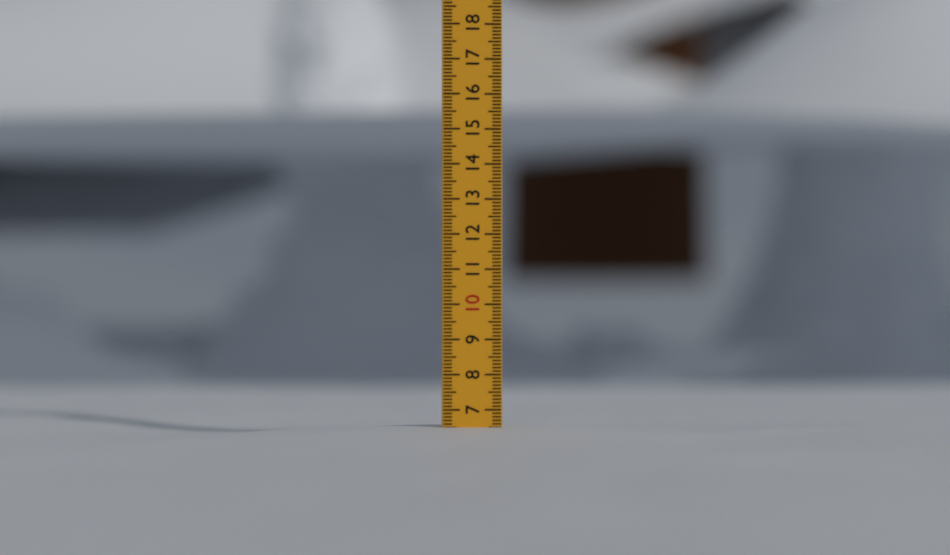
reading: 6.5 (no unit)
